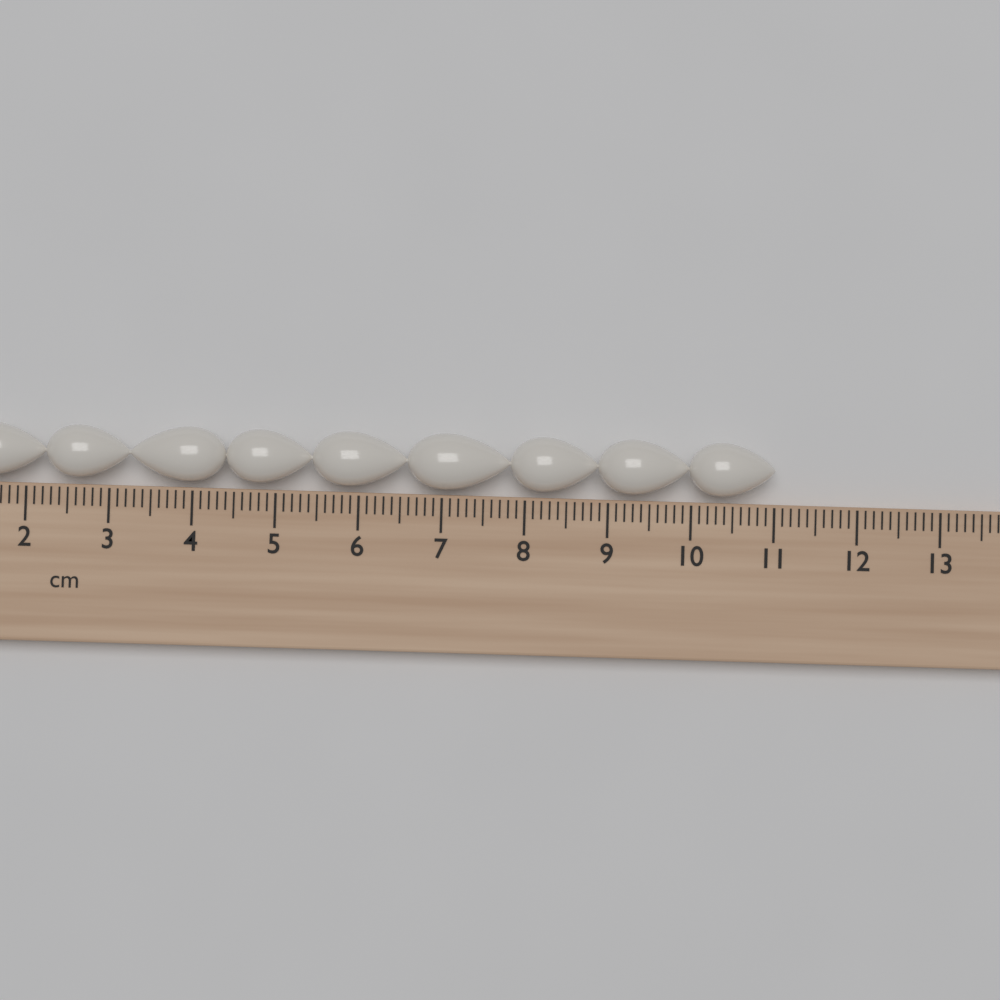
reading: 11.0 cm
